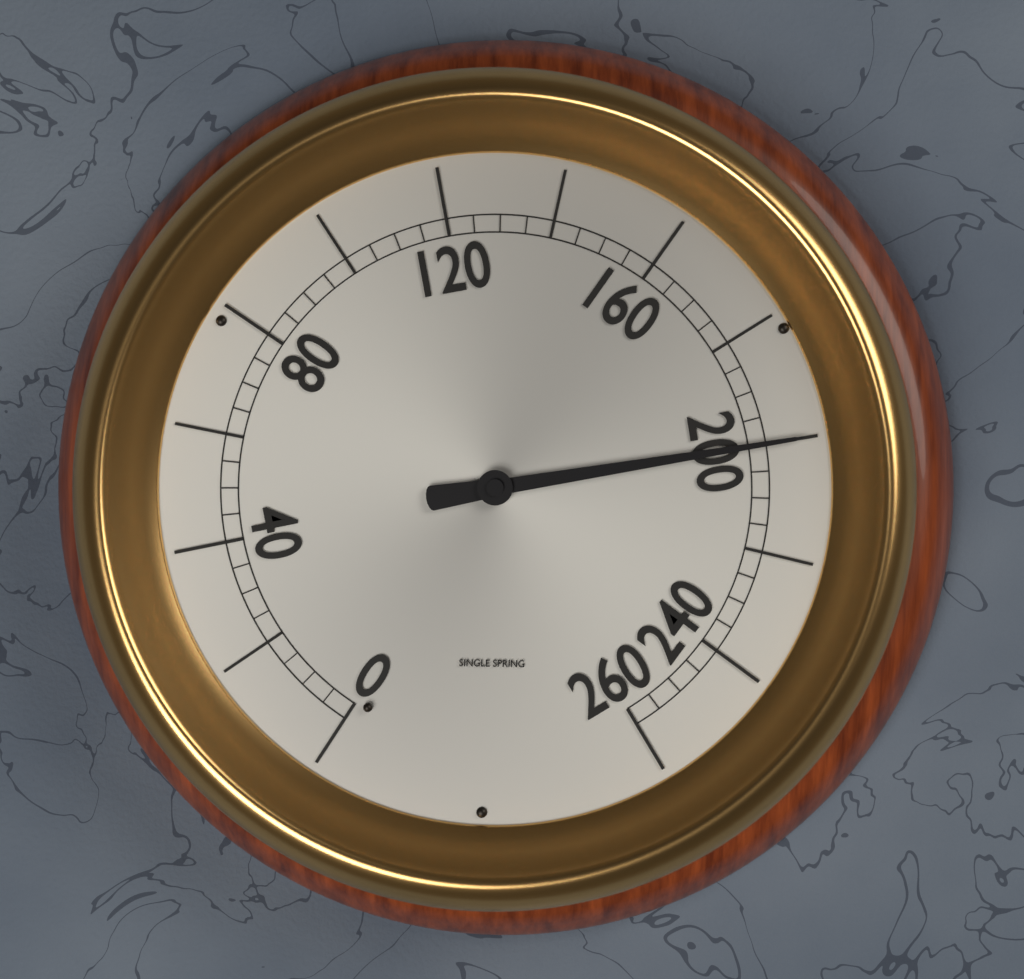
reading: 200 (no unit)
